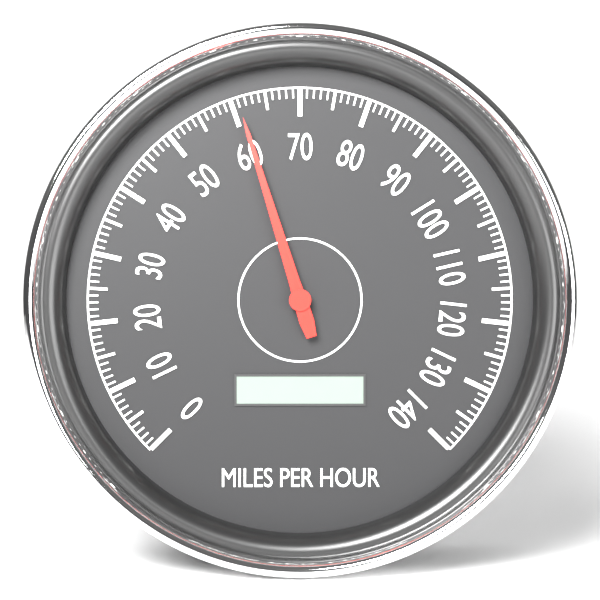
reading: 61 mph
